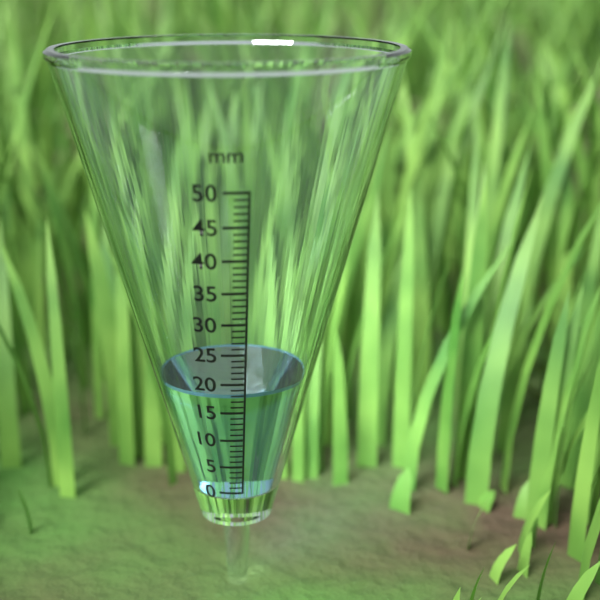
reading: 18 mm
